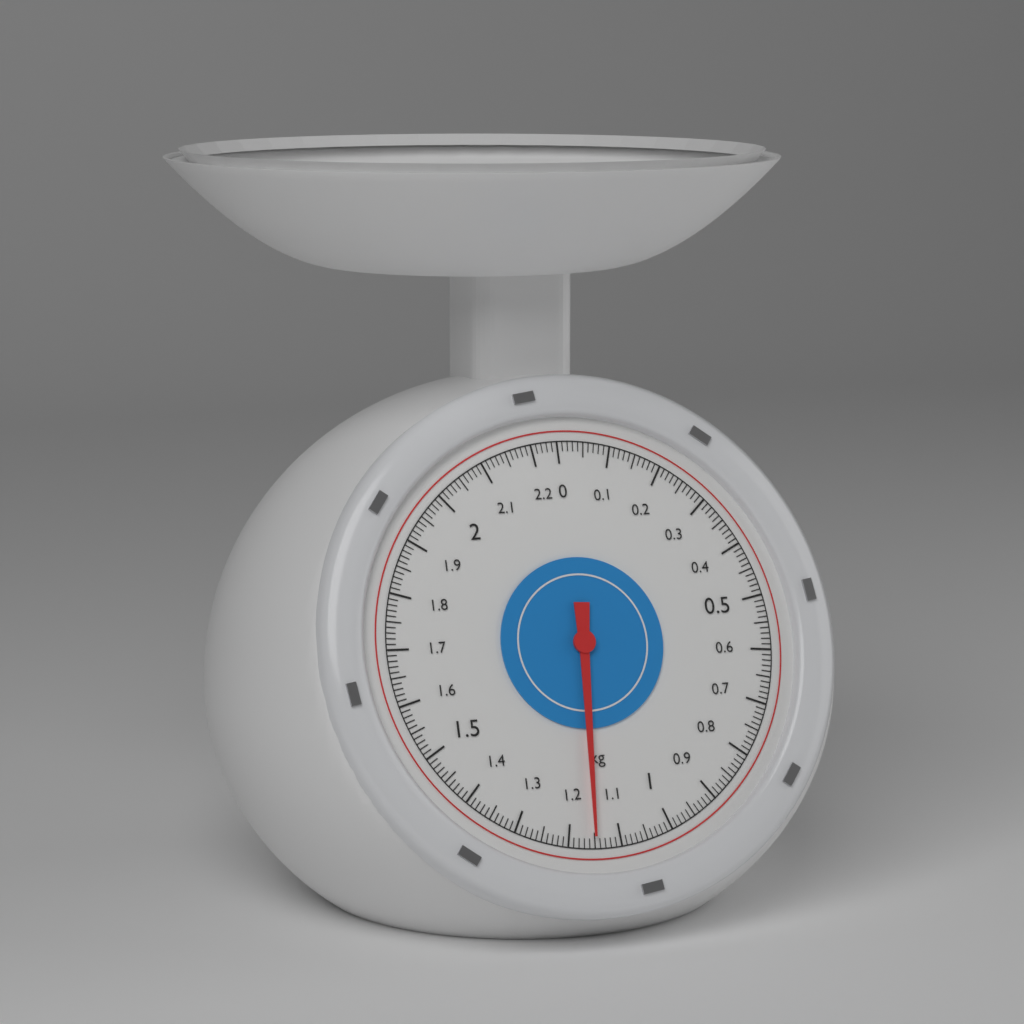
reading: 1.15 kg
